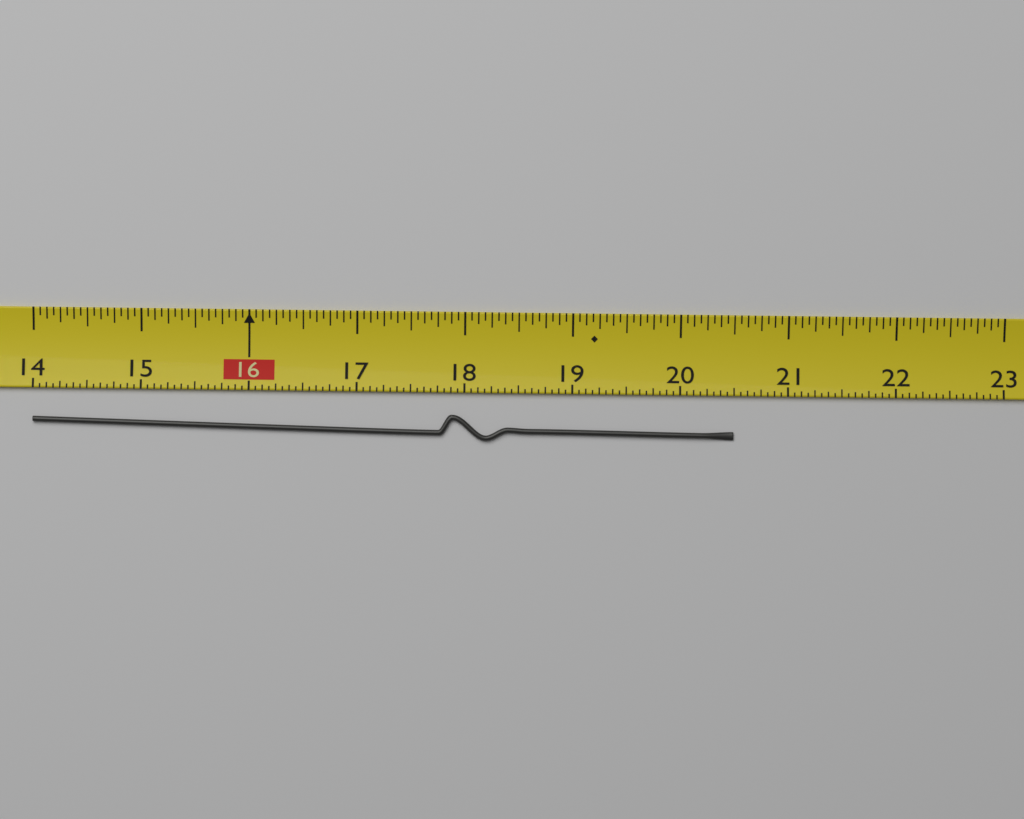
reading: 20.5000 (no unit)
